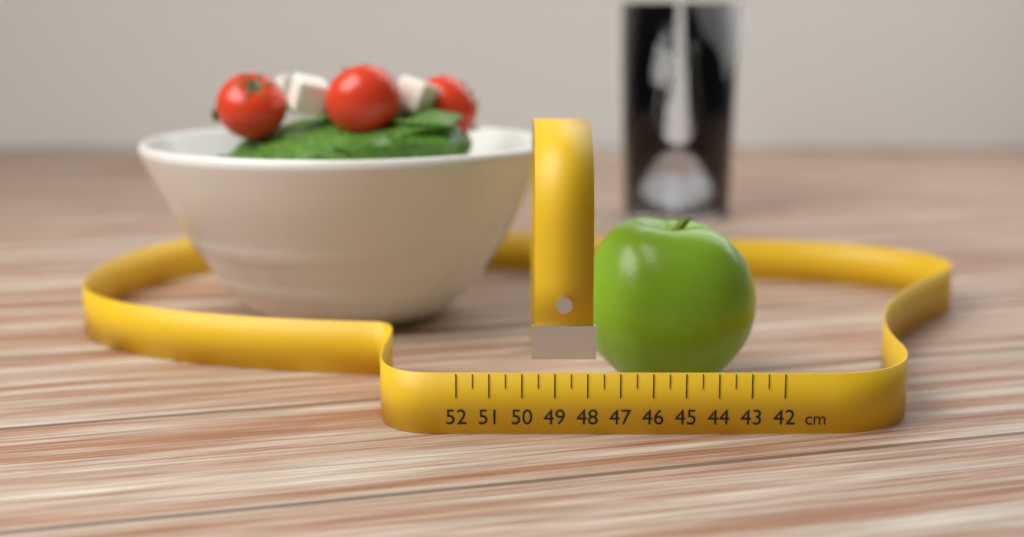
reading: 48.0 cm
